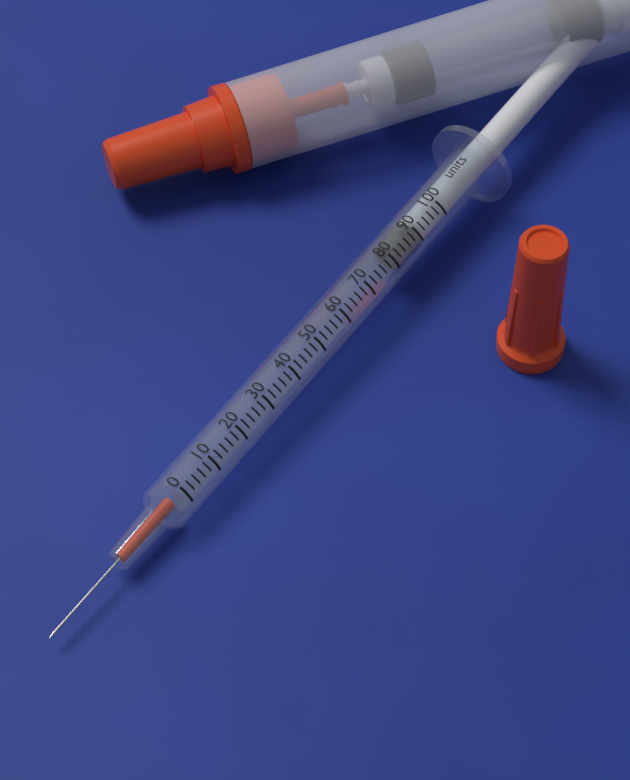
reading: 82 units
